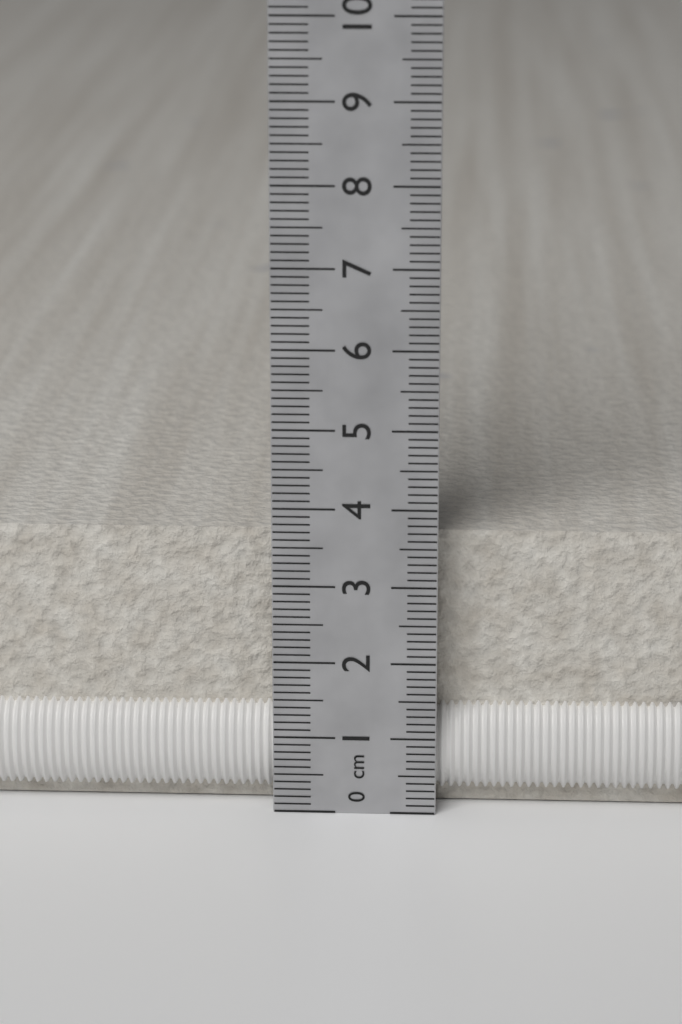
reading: 3.6 cm
